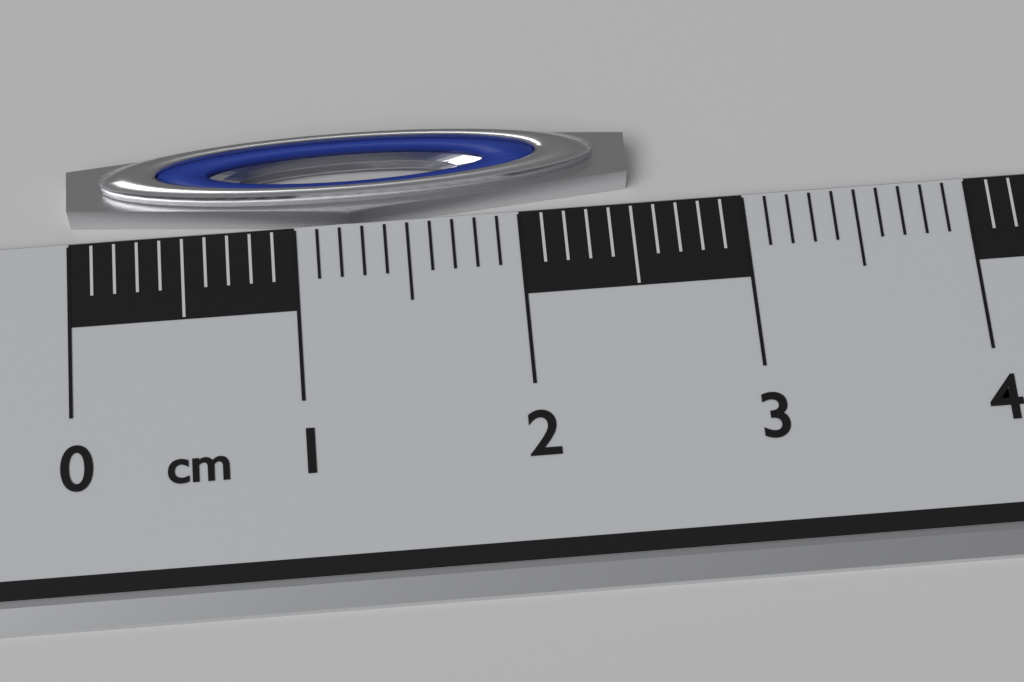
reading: 2.5 cm
